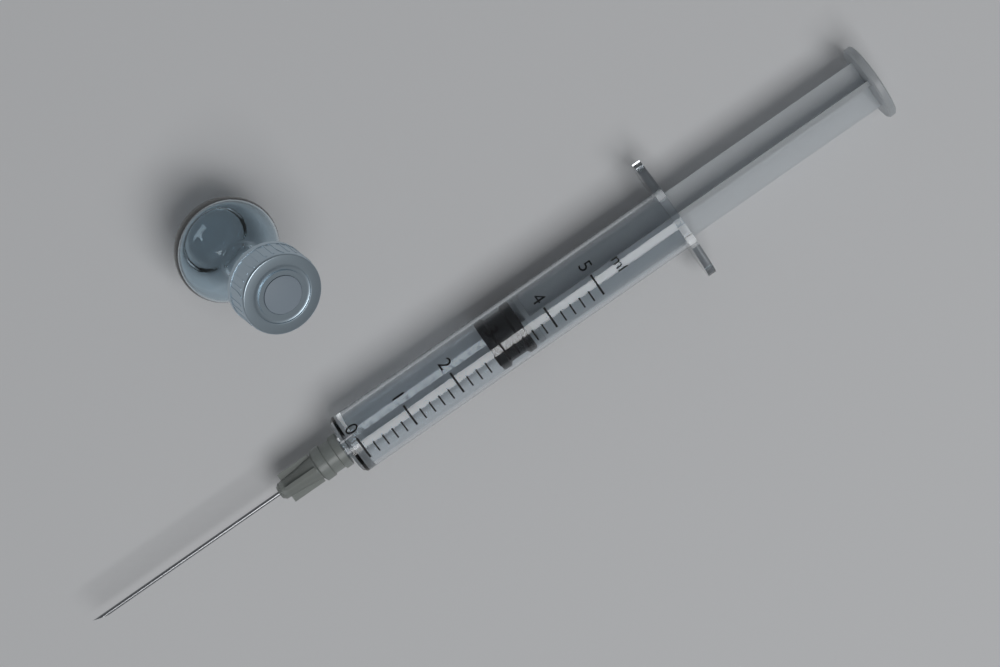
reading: 2.8 ml
